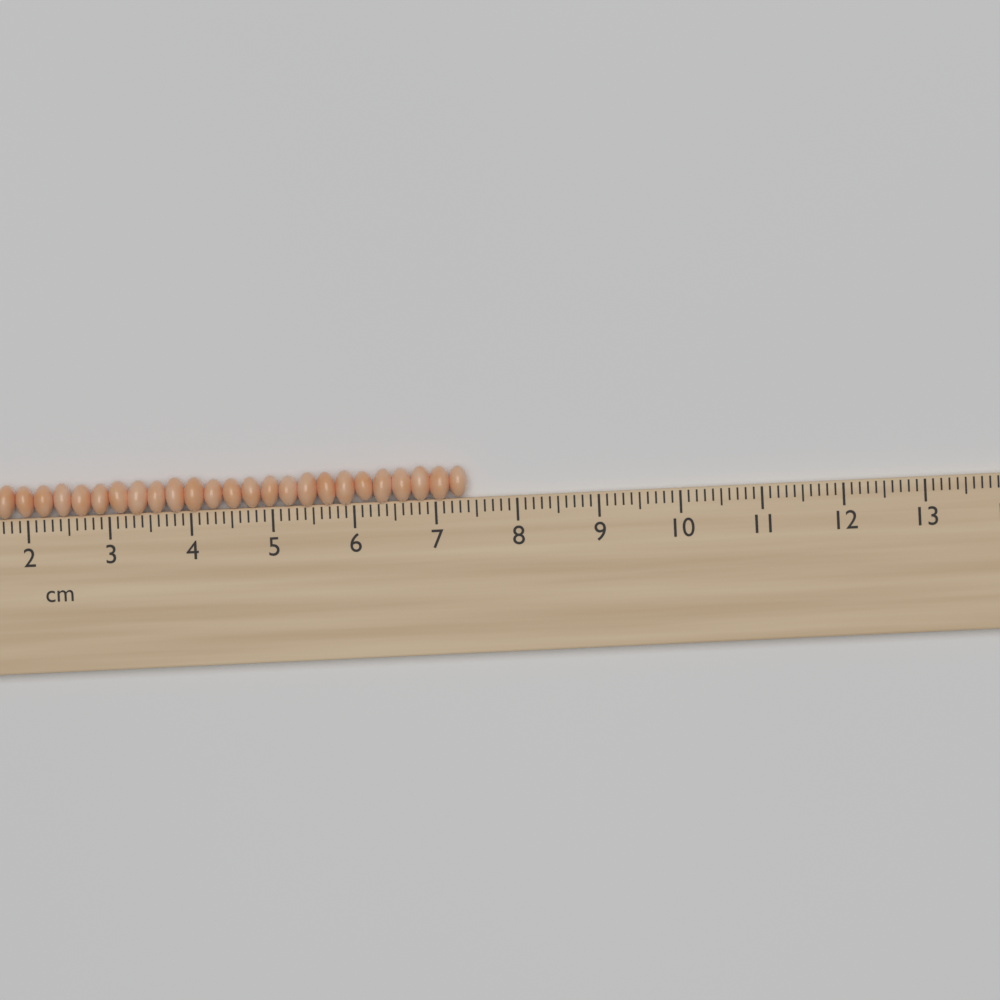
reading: 7.4 cm
